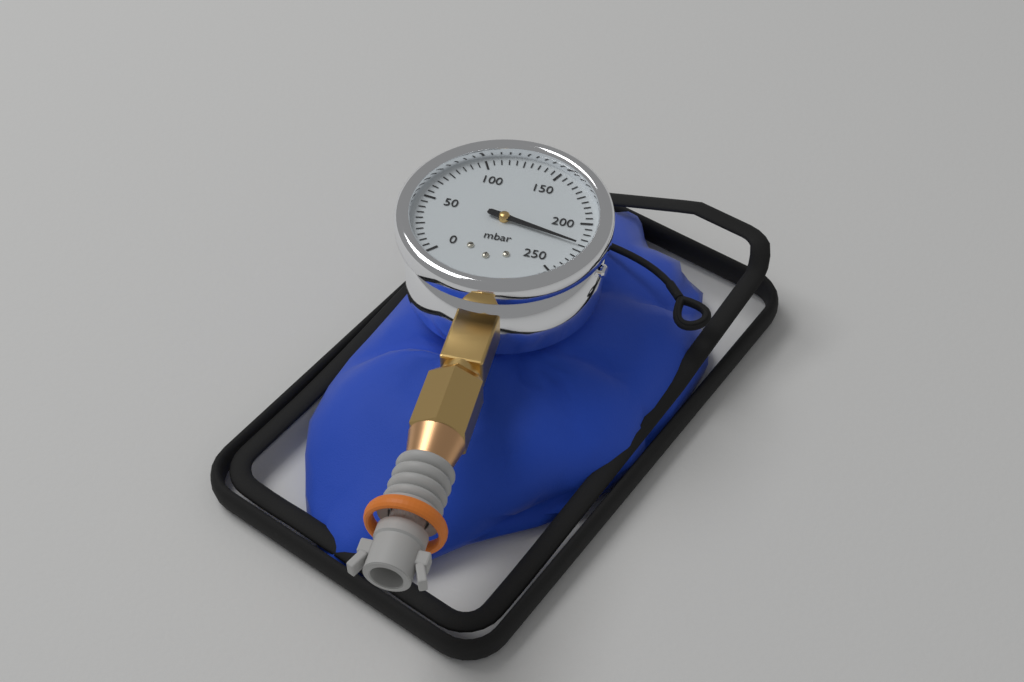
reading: 220 mbar
